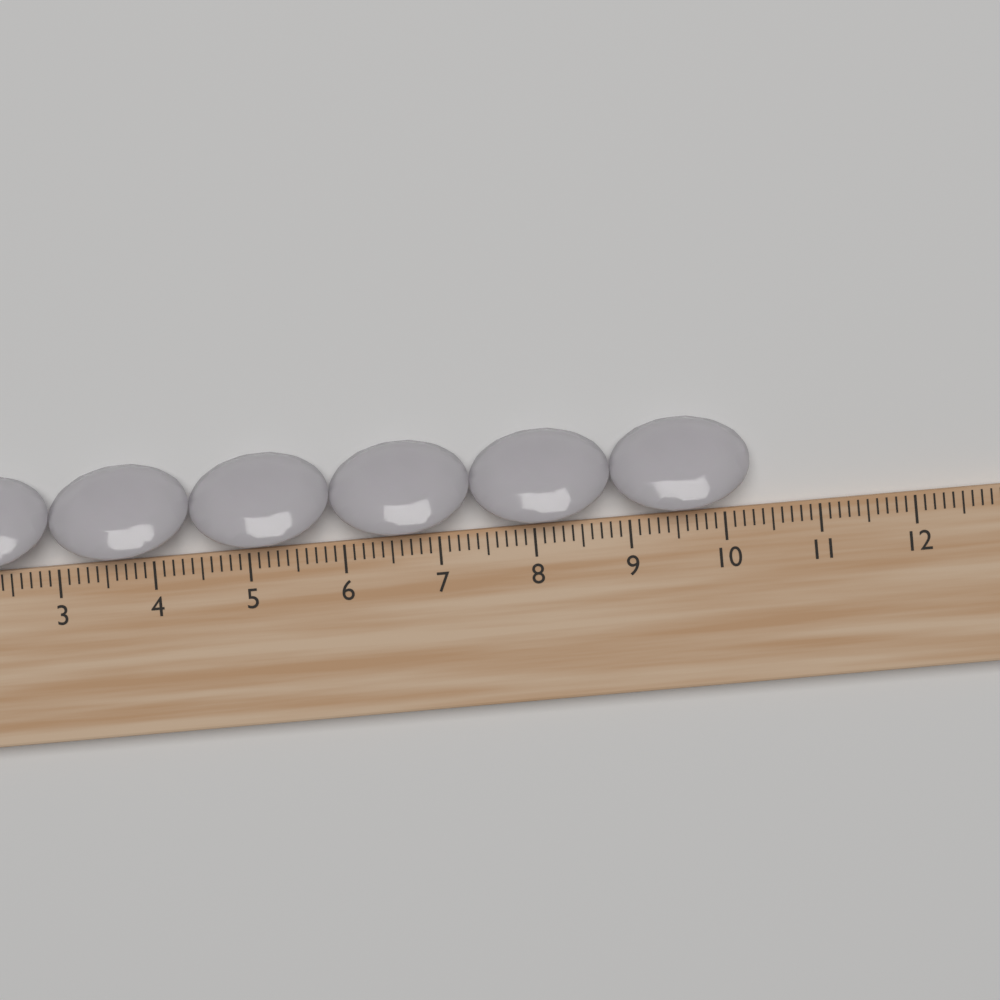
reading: 10.3 cm
